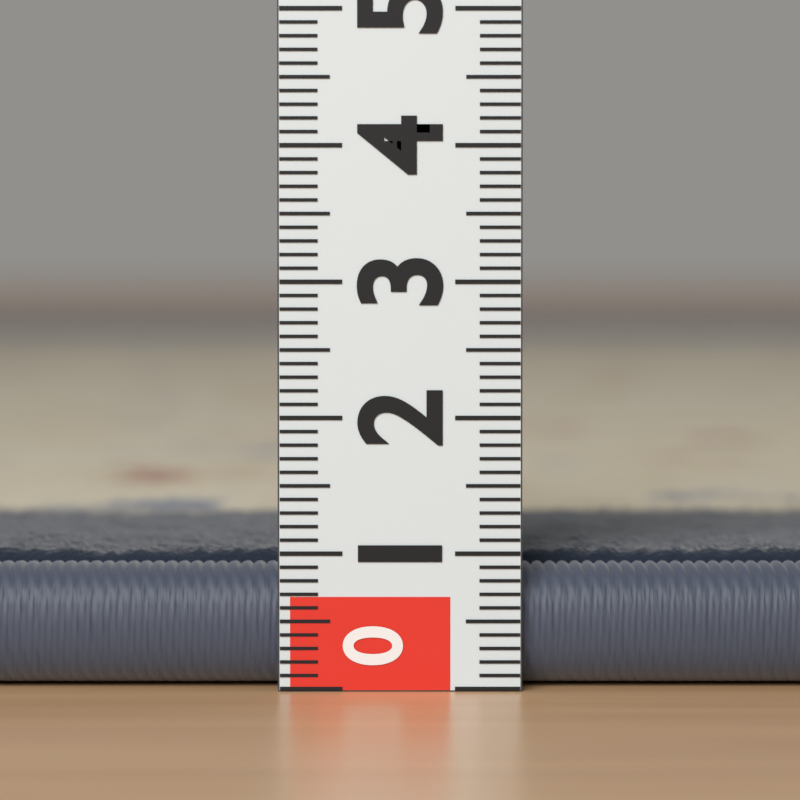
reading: 1.0 (no unit)
